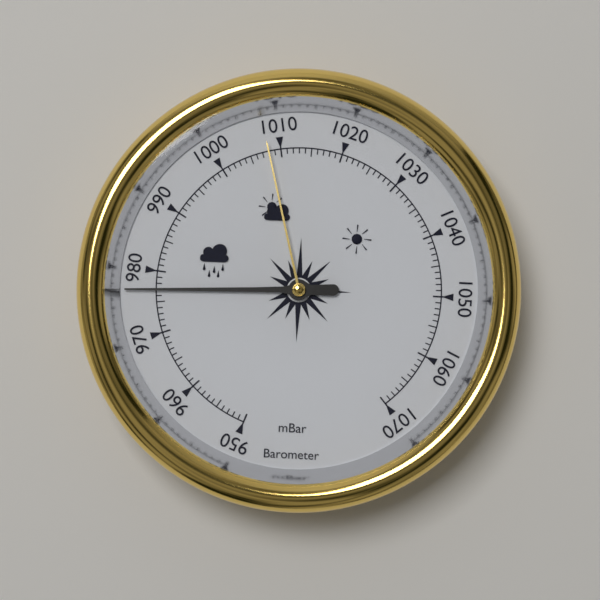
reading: 977 mbar
